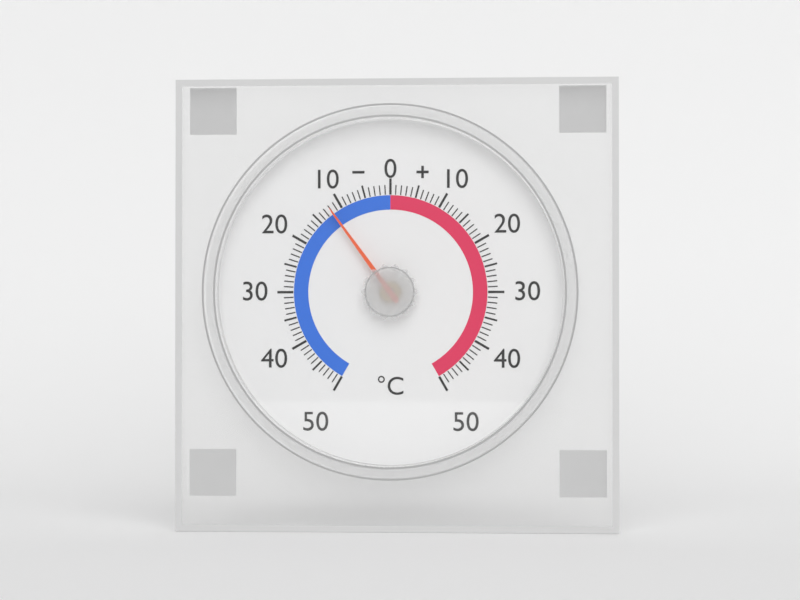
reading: -12 °C
